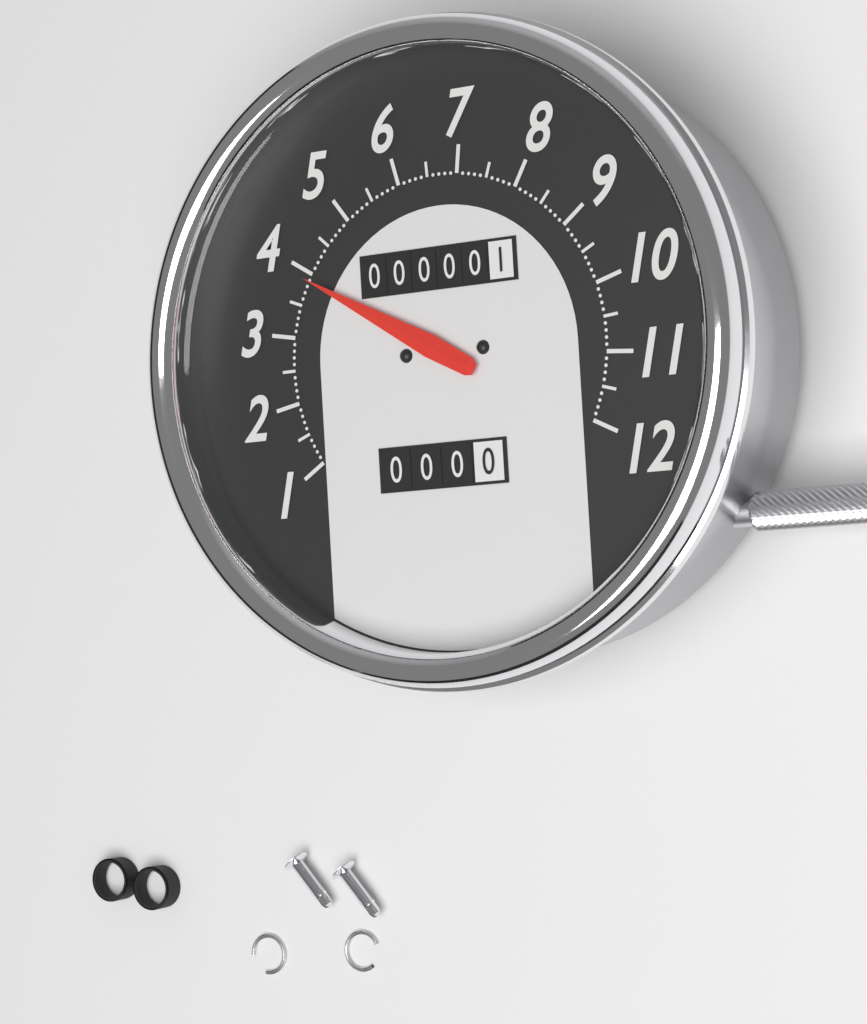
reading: 3.9 (no unit)
